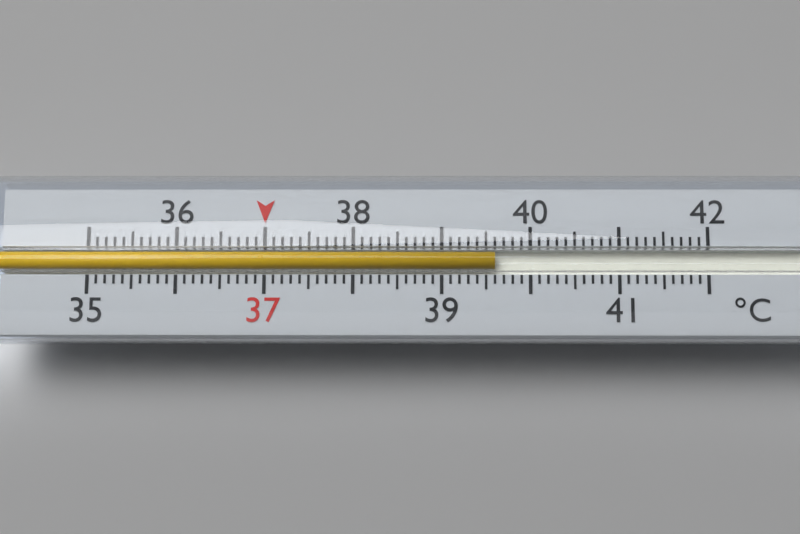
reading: 39.6 °C
